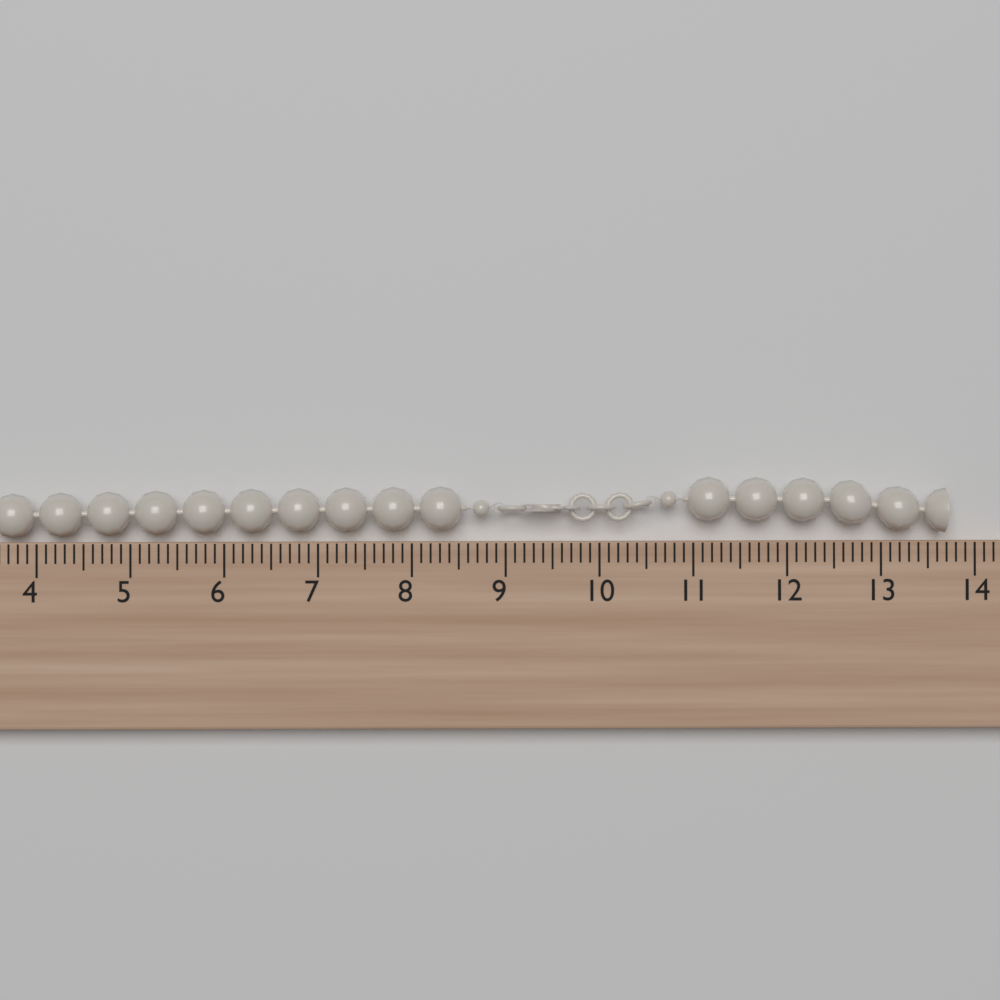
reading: 13.7 cm
